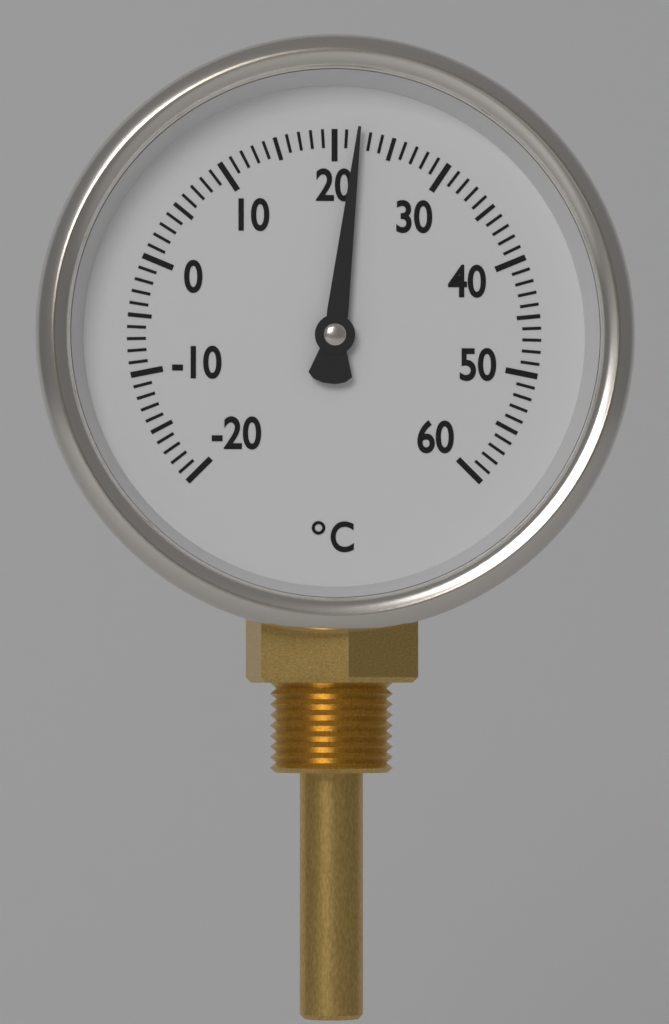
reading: 22 °C
